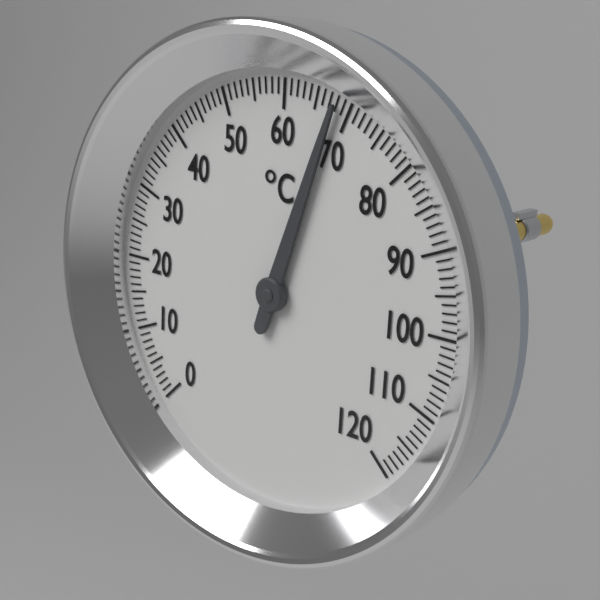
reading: 68 °C
